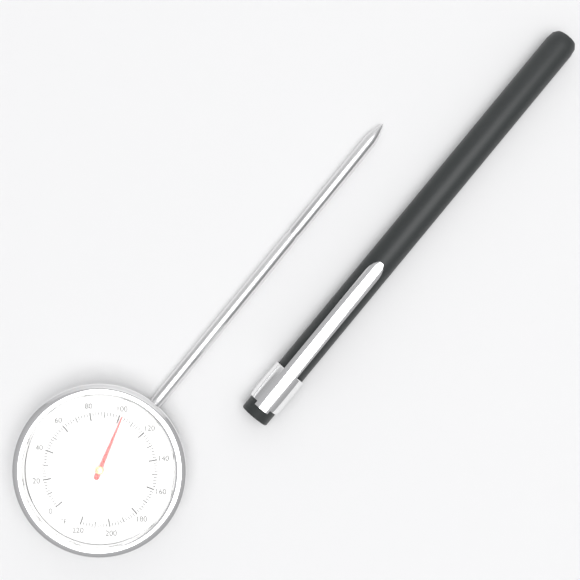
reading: 102 °F
